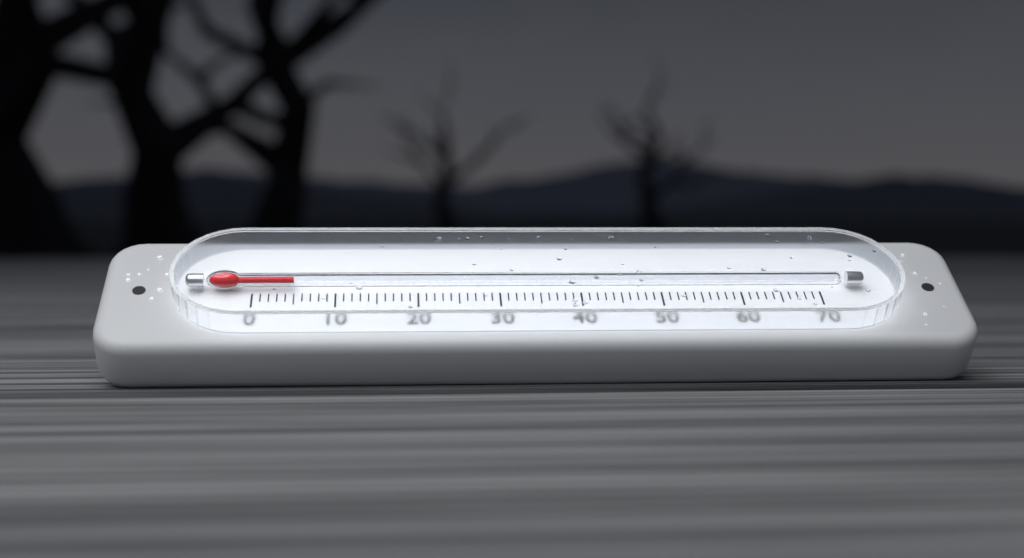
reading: 5 (no unit)
